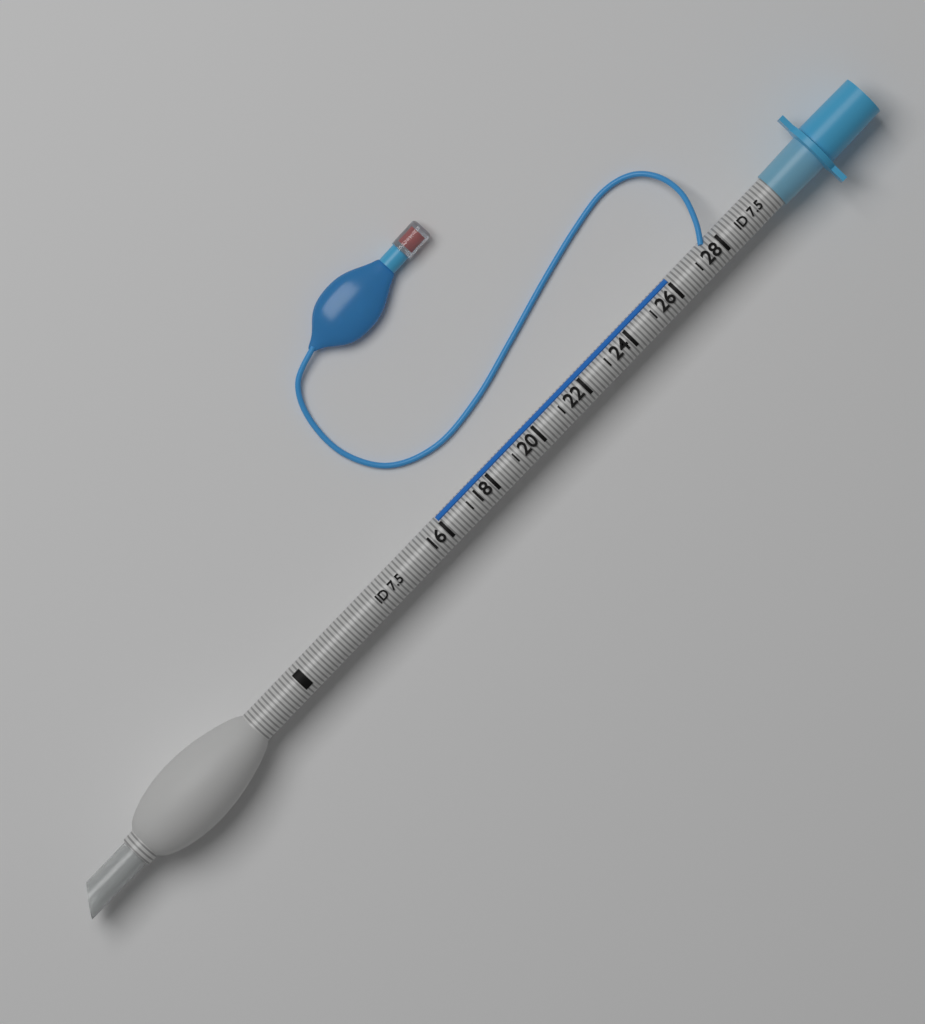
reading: 26 (no unit)
